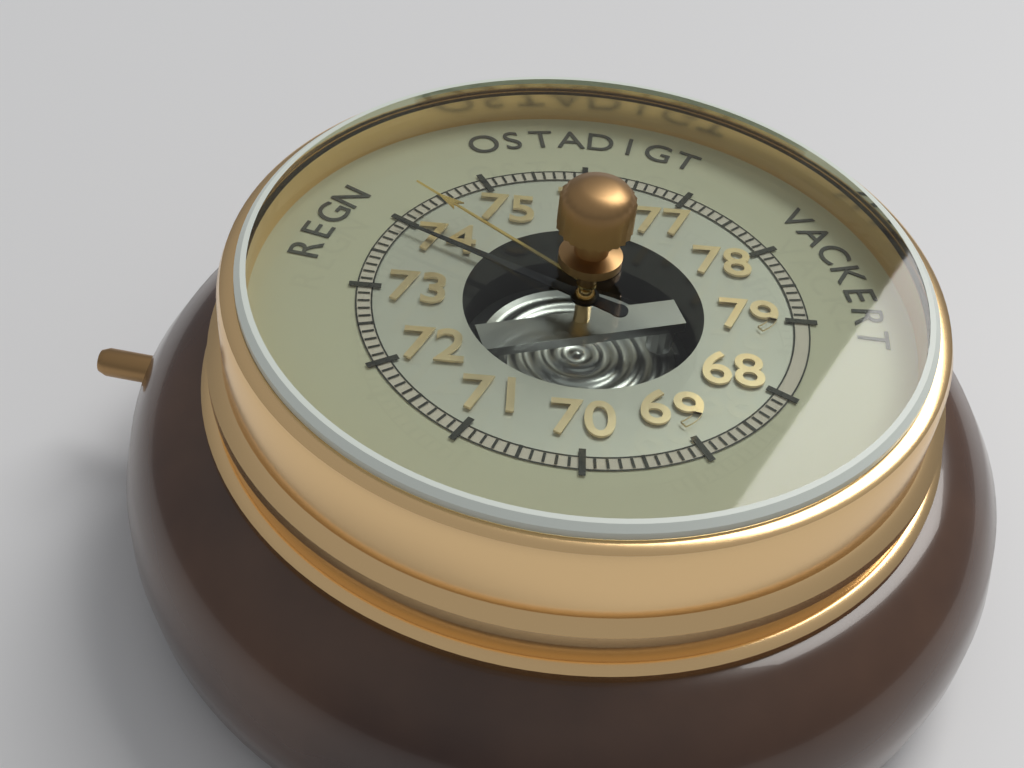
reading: 73.9 (no unit)
